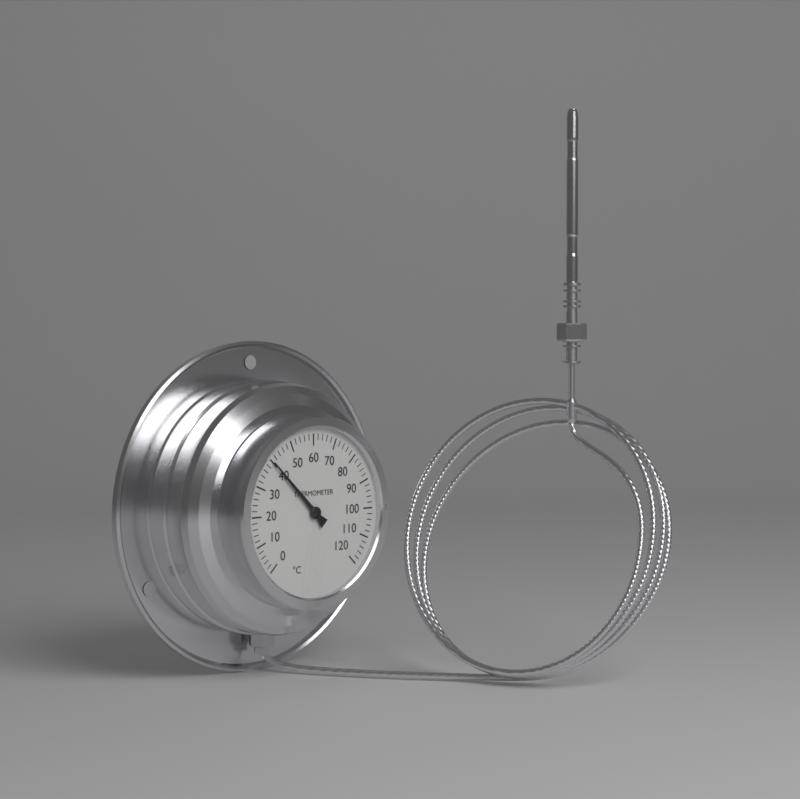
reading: 40 °C
